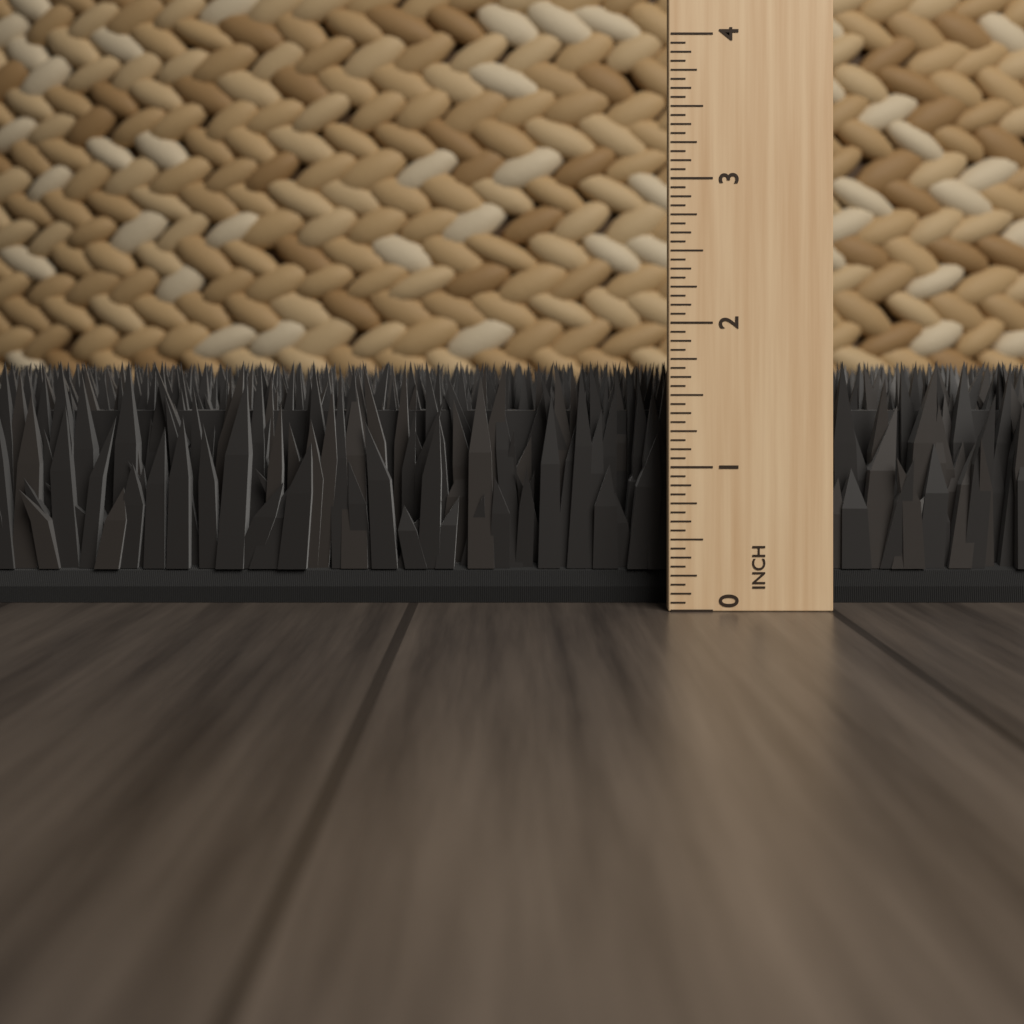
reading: 1.7500 in
